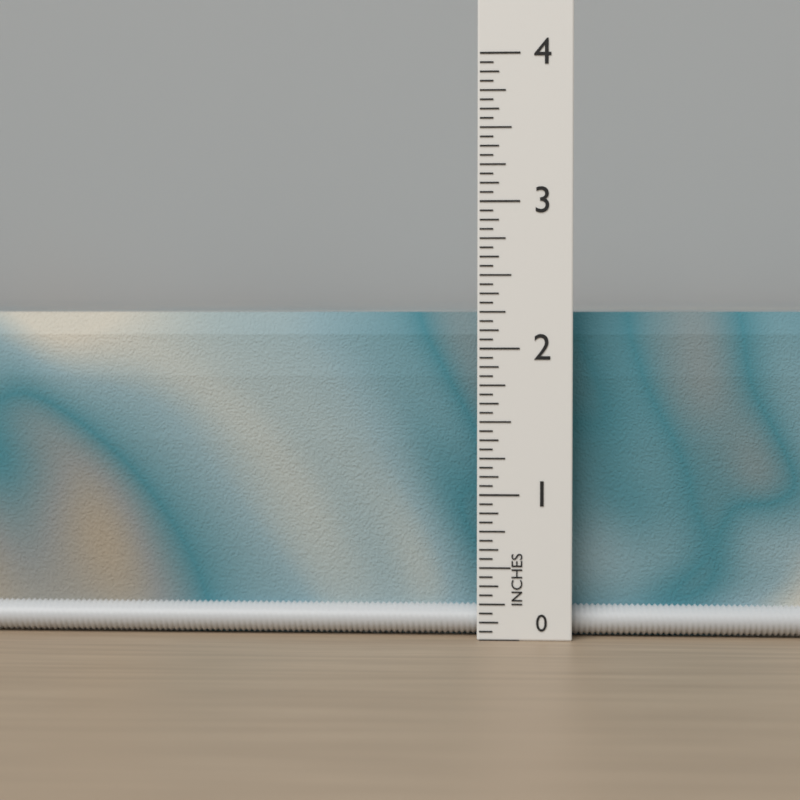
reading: 2.2500 in
